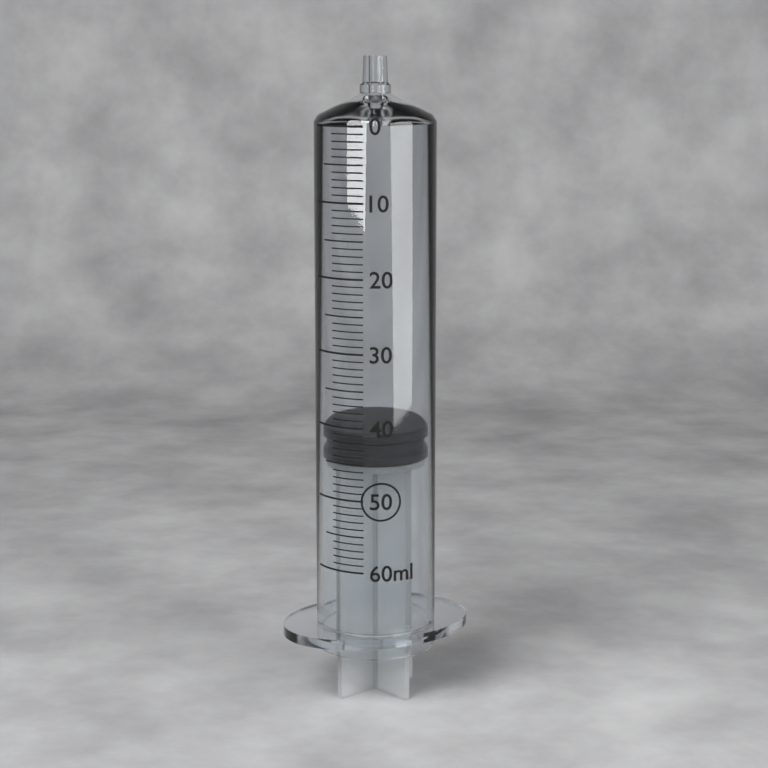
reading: 41 ml
